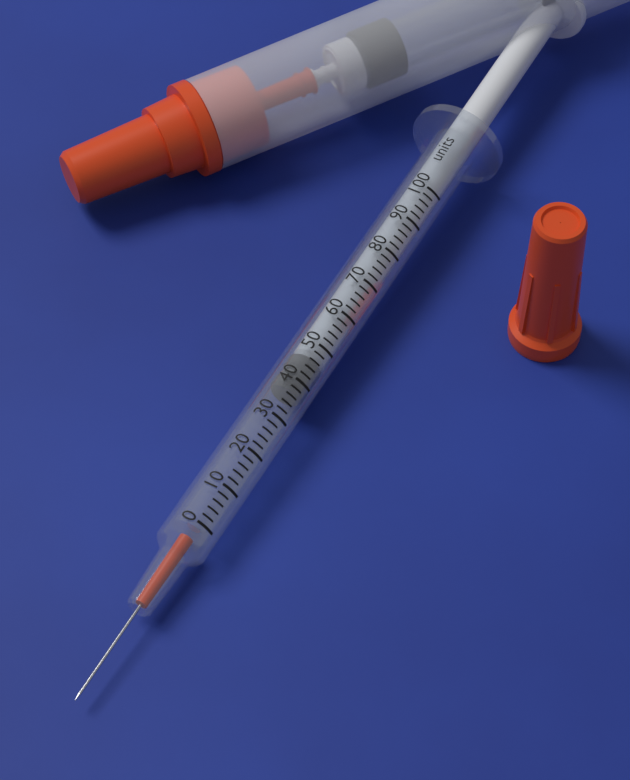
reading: 38 units
